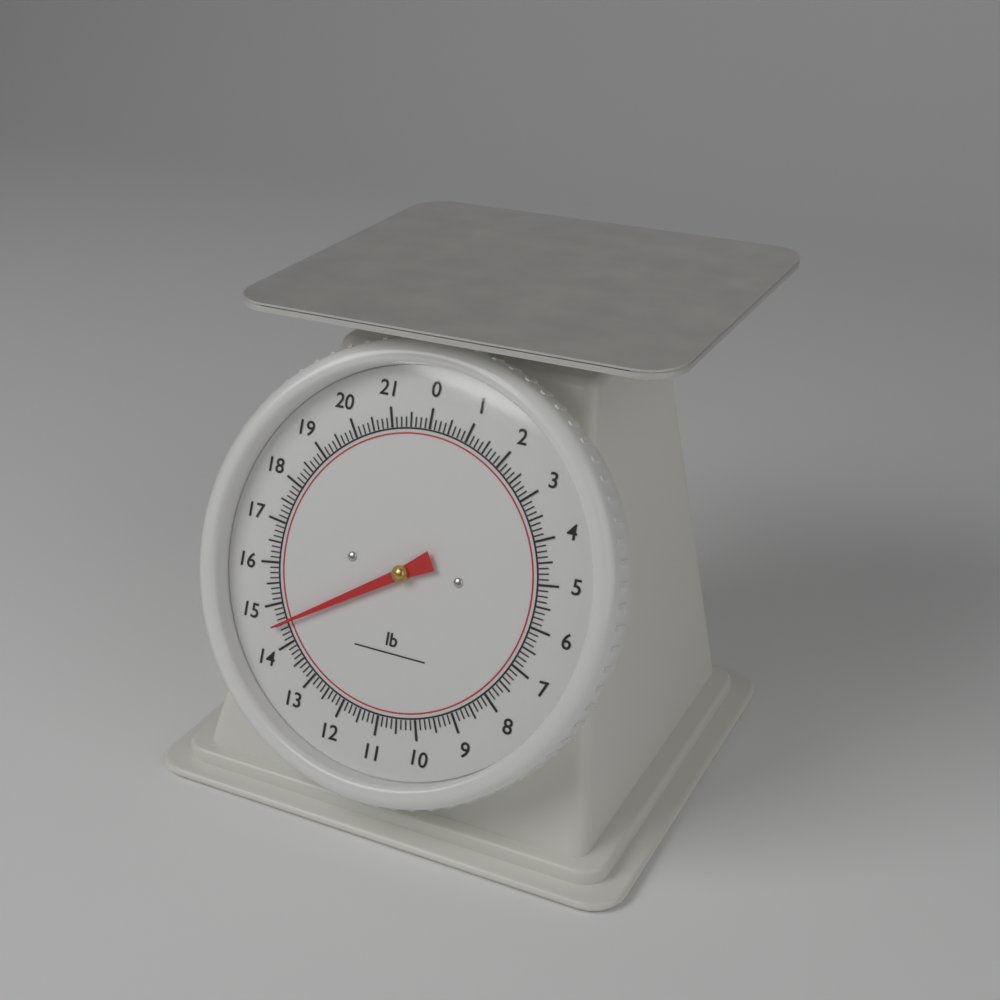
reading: 14.500 lb
